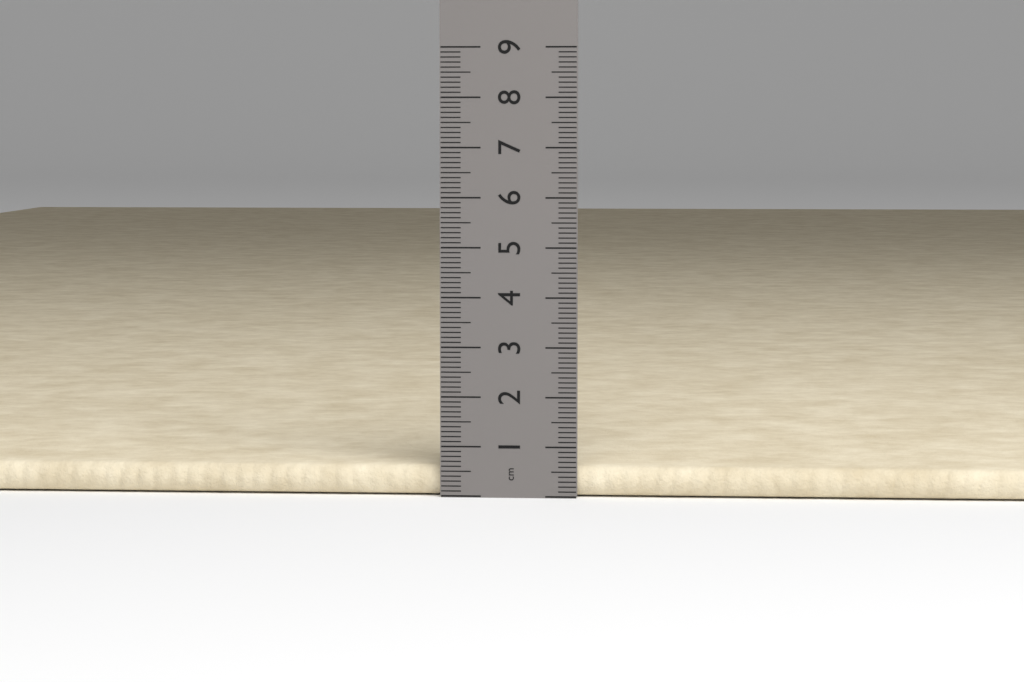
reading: 0.6 cm
